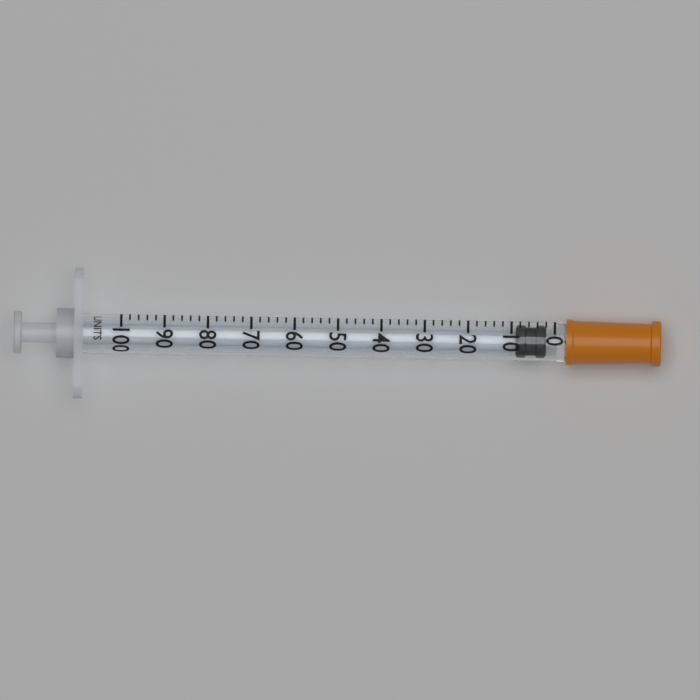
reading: 2 units
